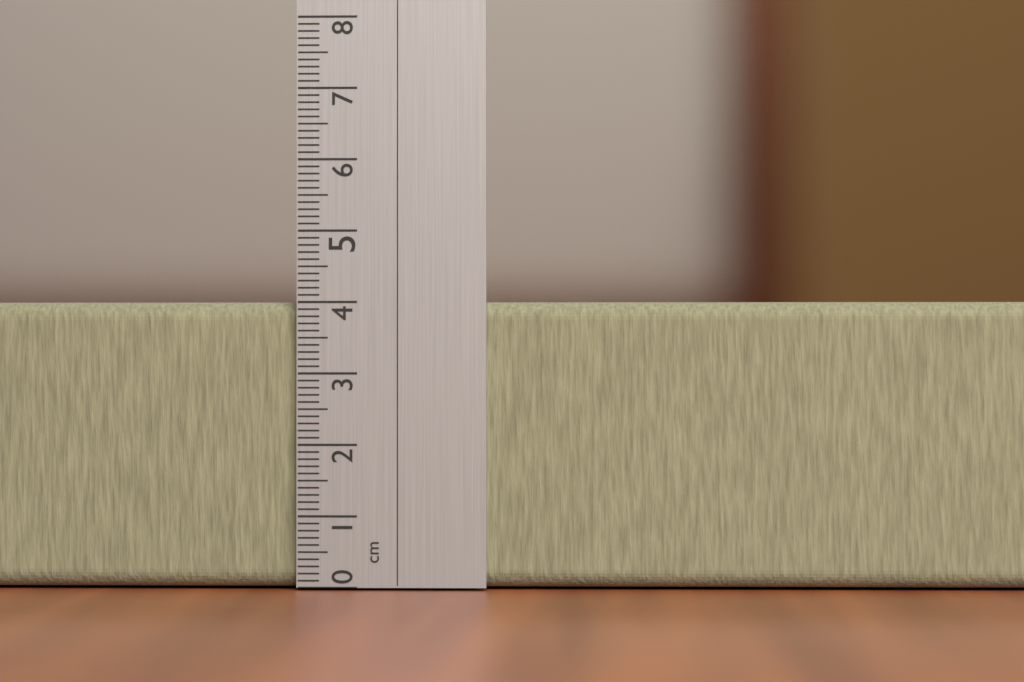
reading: 4.0 cm
